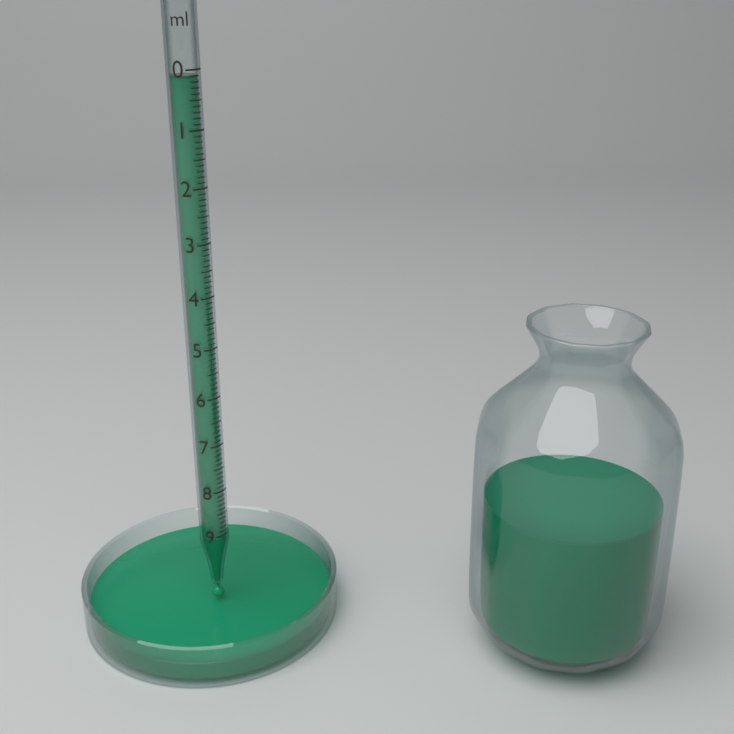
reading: 0.1 ml
